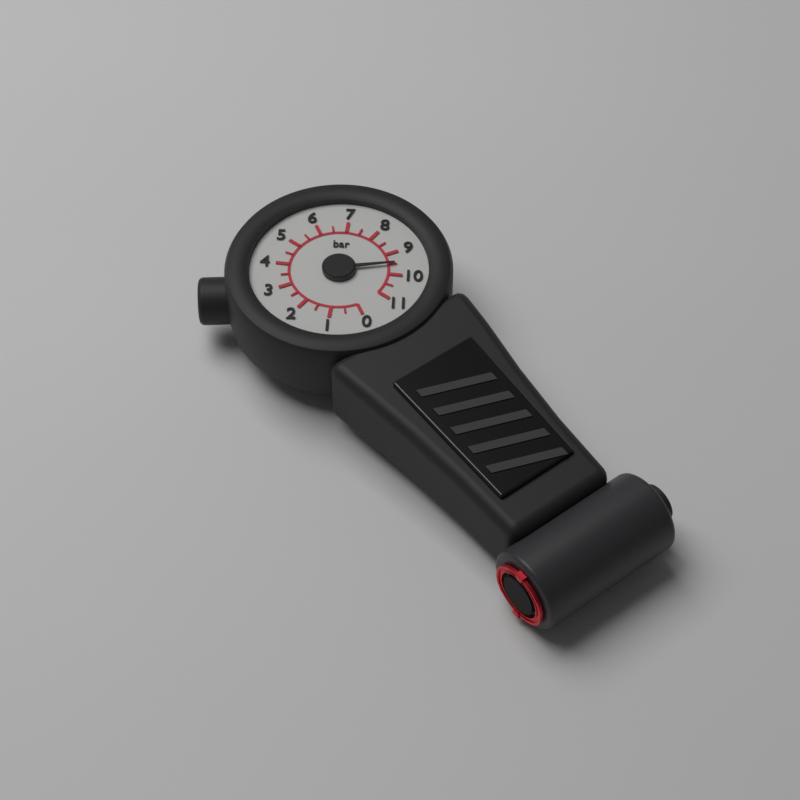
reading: 9.5 bar
